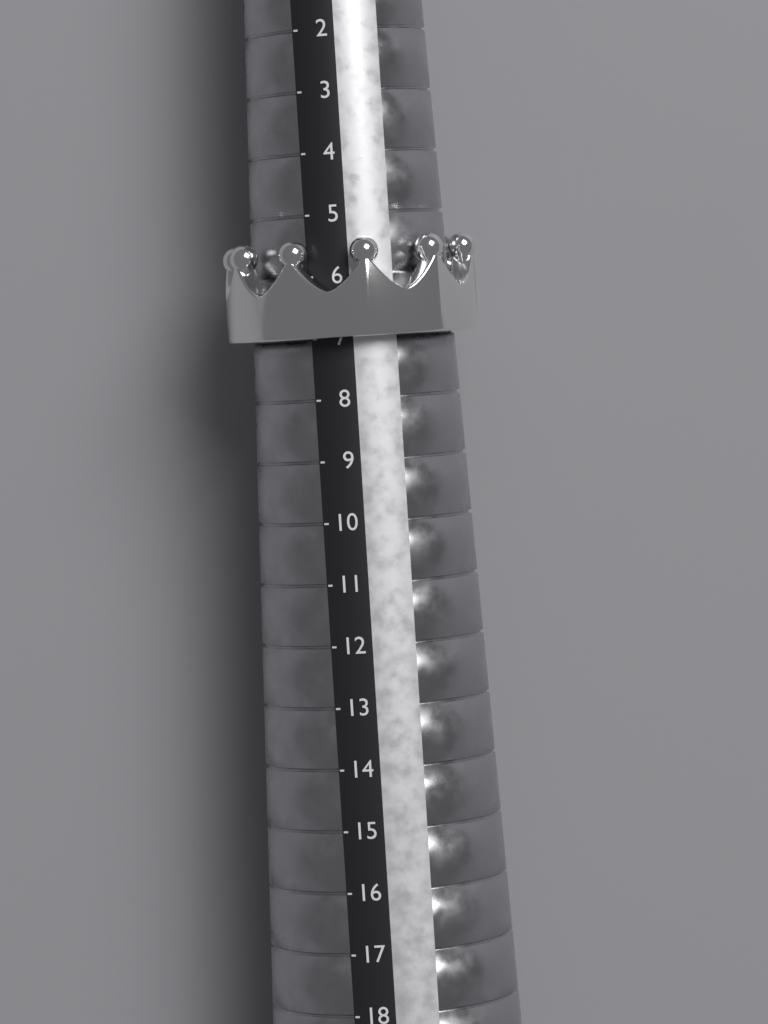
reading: 7 (no unit)
